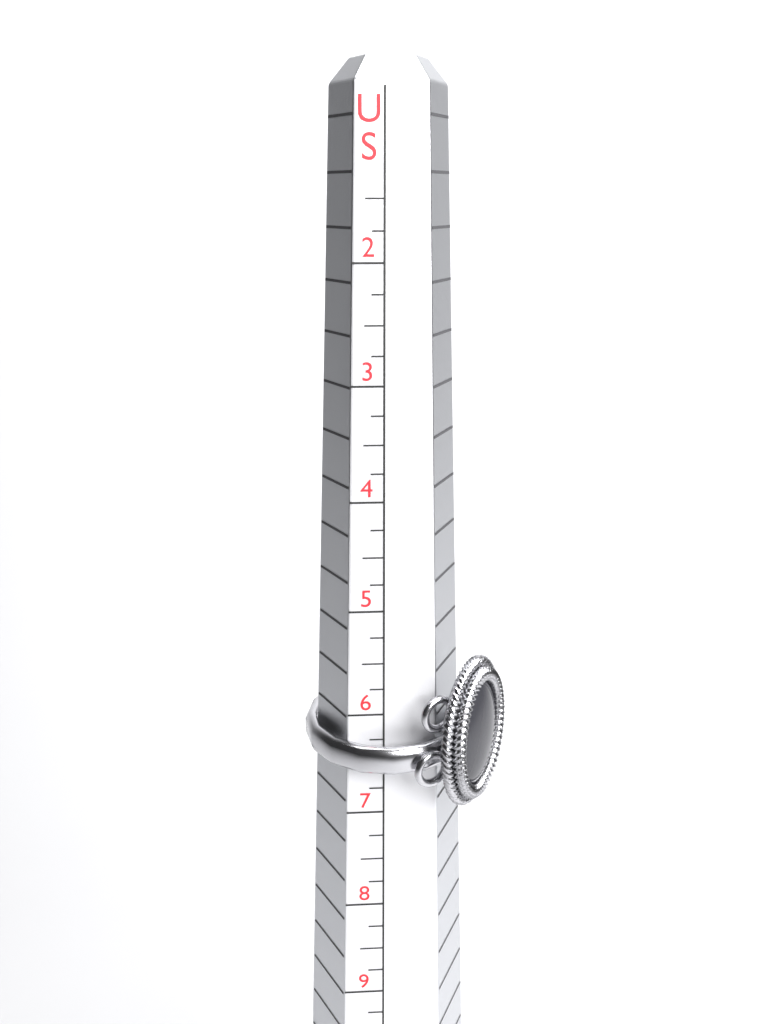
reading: 6.50 US
